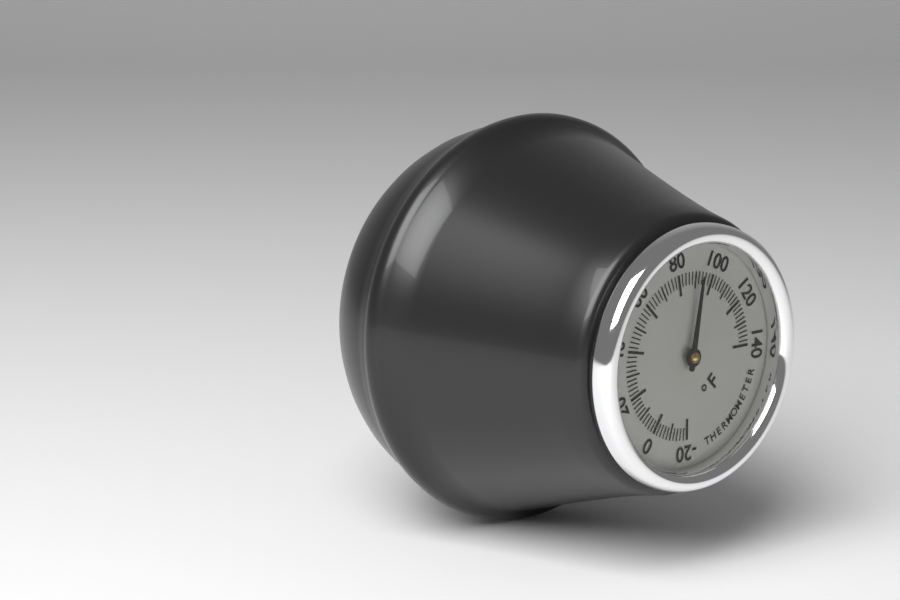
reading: 92 °F
